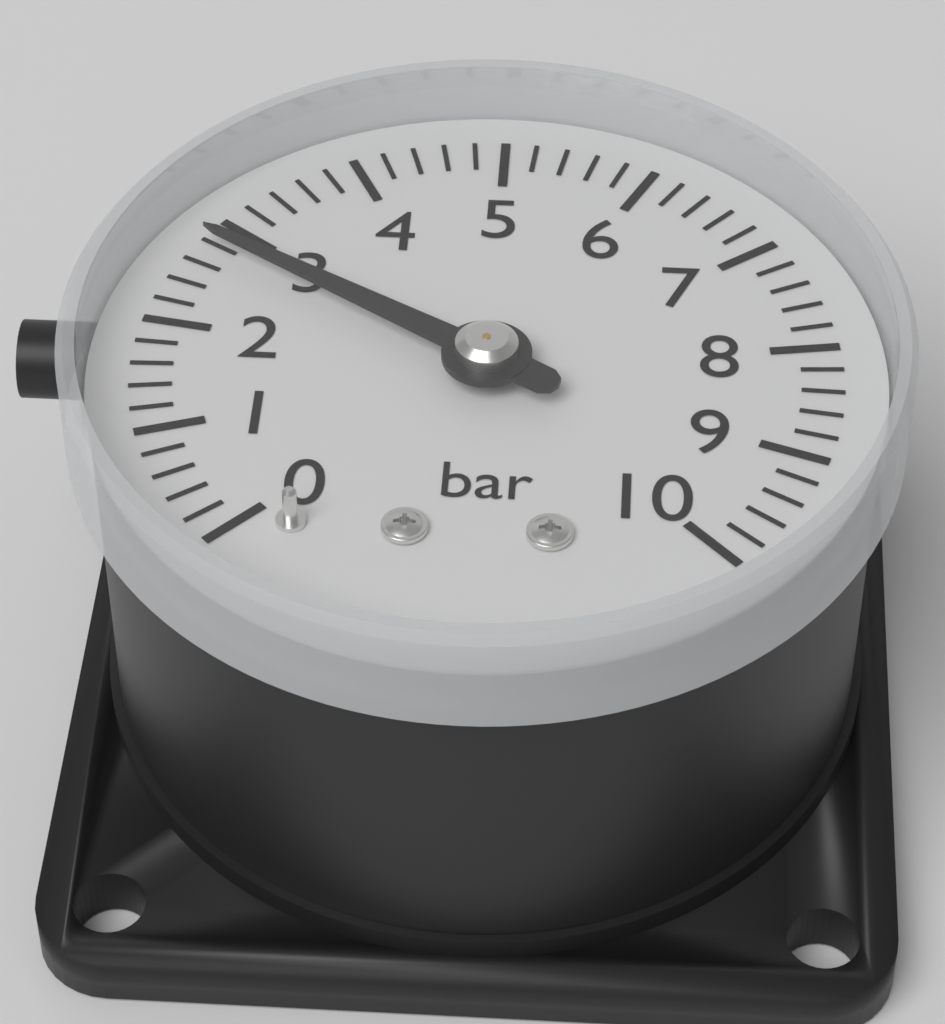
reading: 2.8 bar
